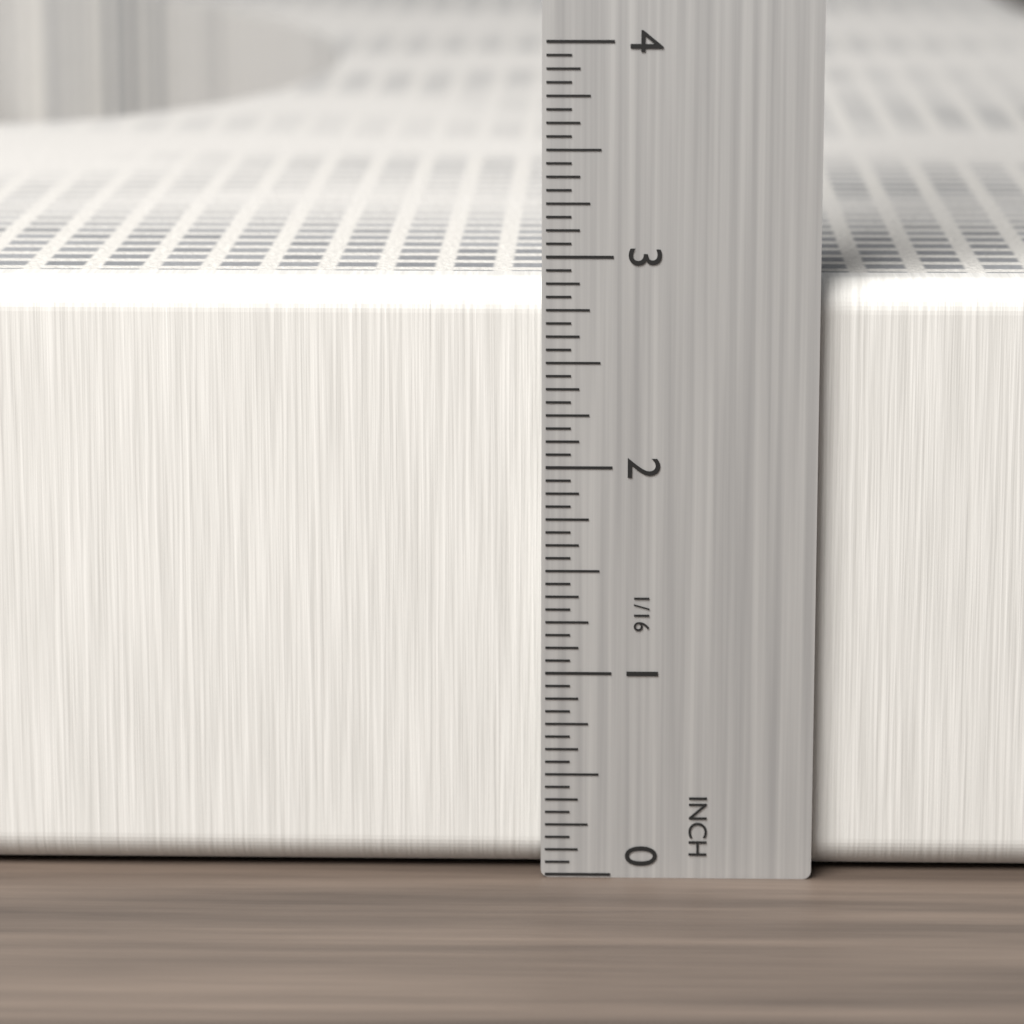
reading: 2.8750 in
